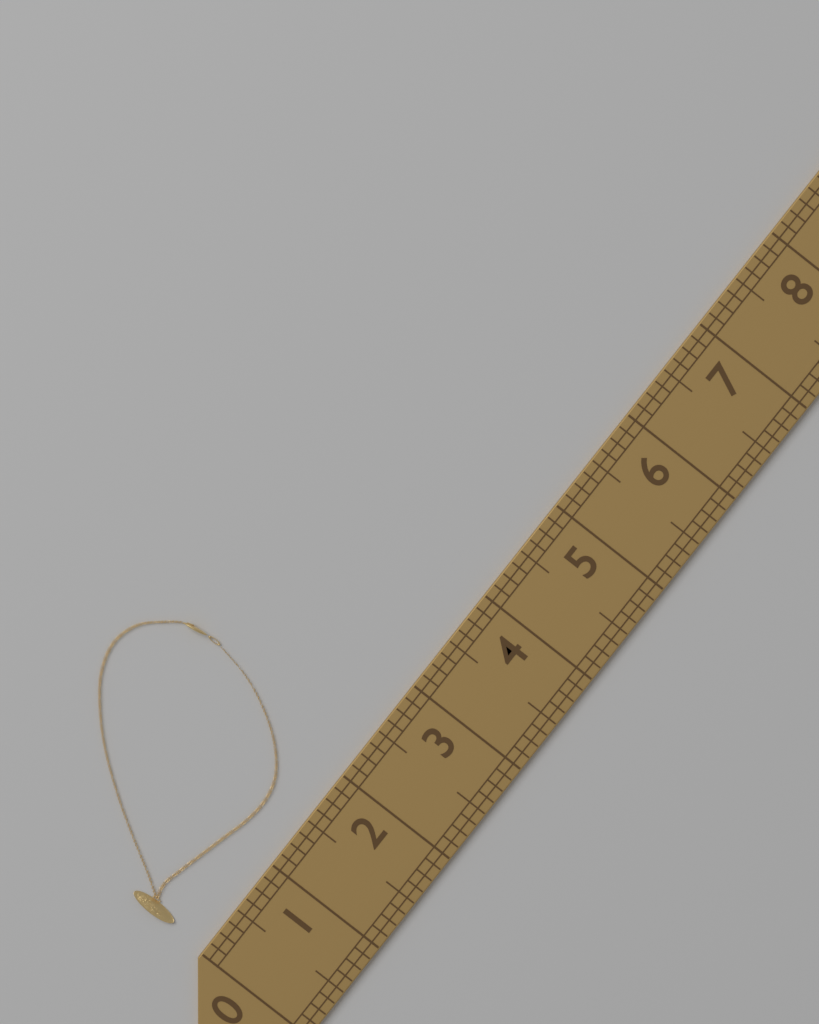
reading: 2.250 (no unit)
